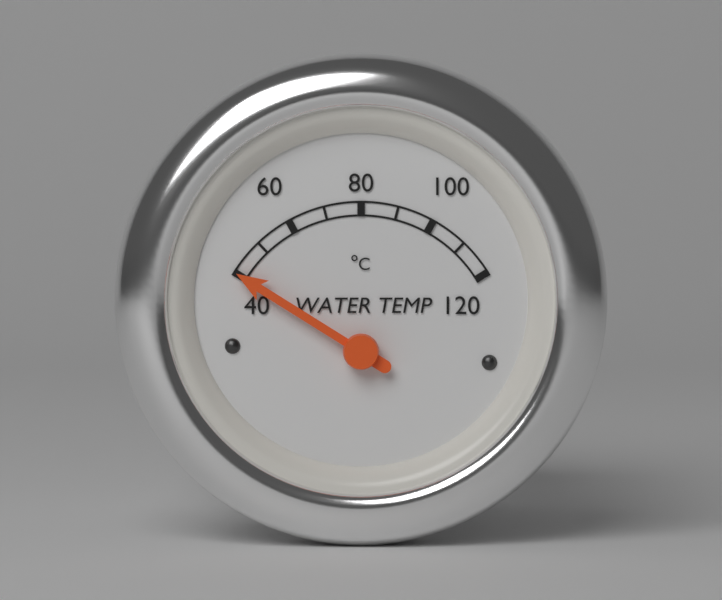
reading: 40 °C
